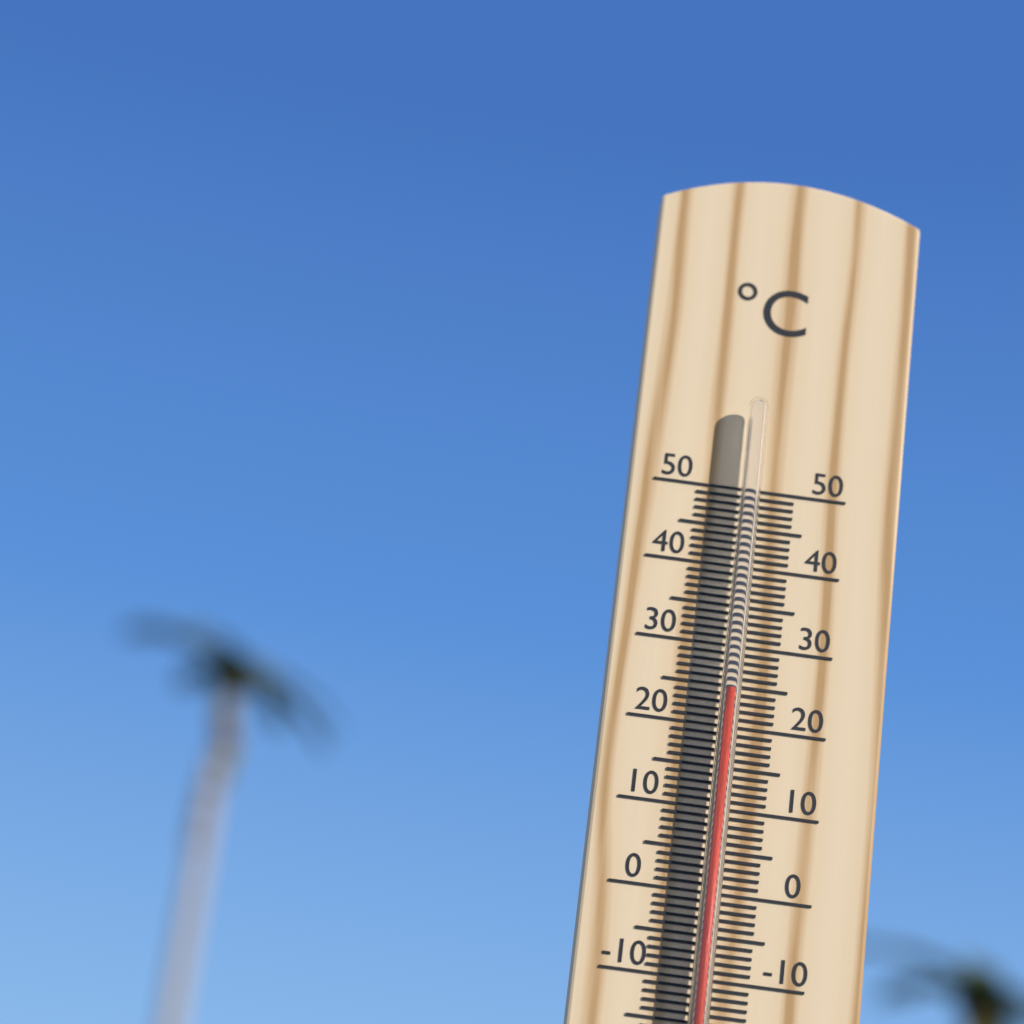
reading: 24 °C
